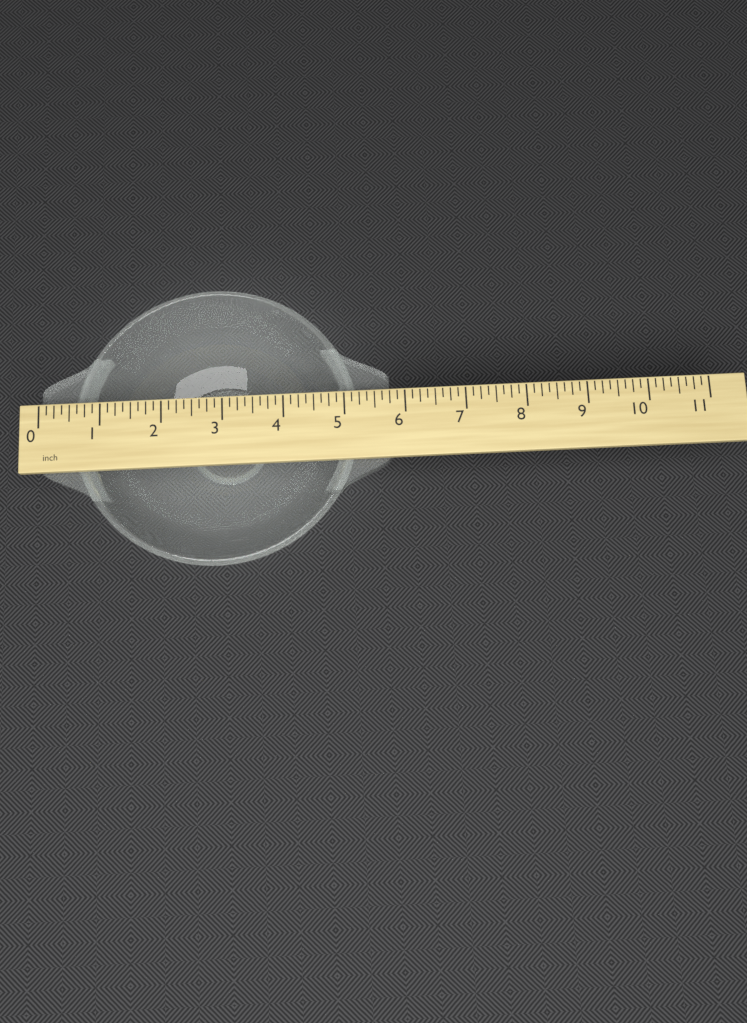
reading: 5.750 inch
